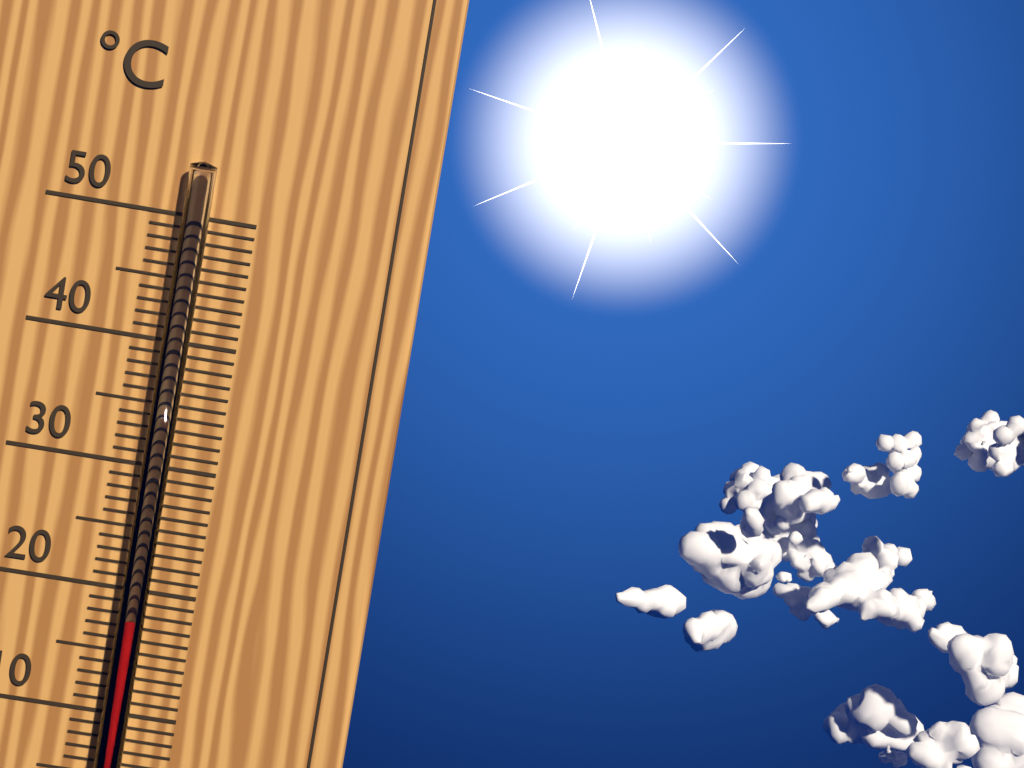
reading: 18 °C
